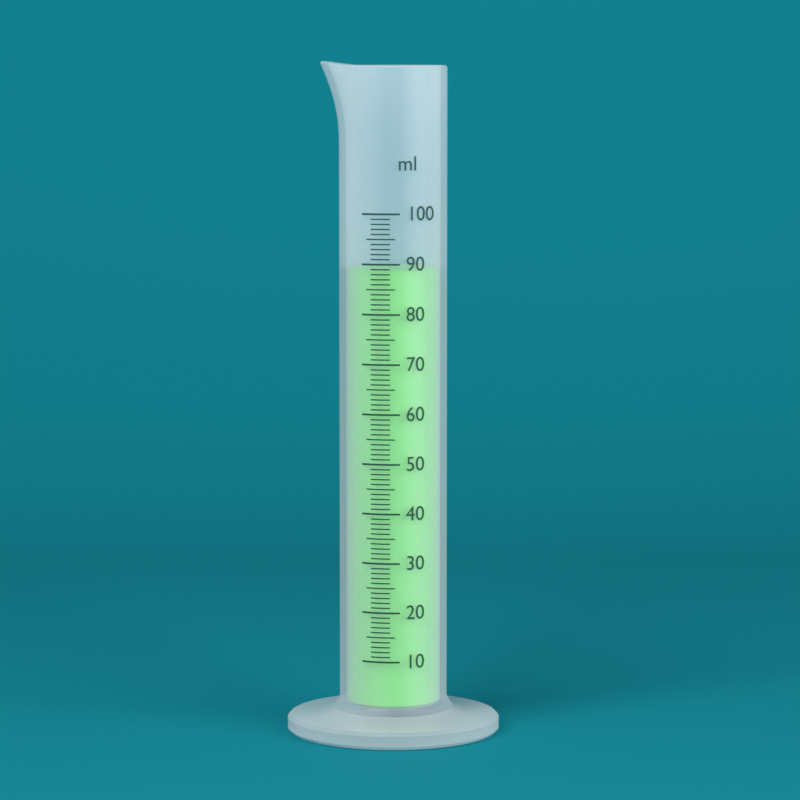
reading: 89 ml
